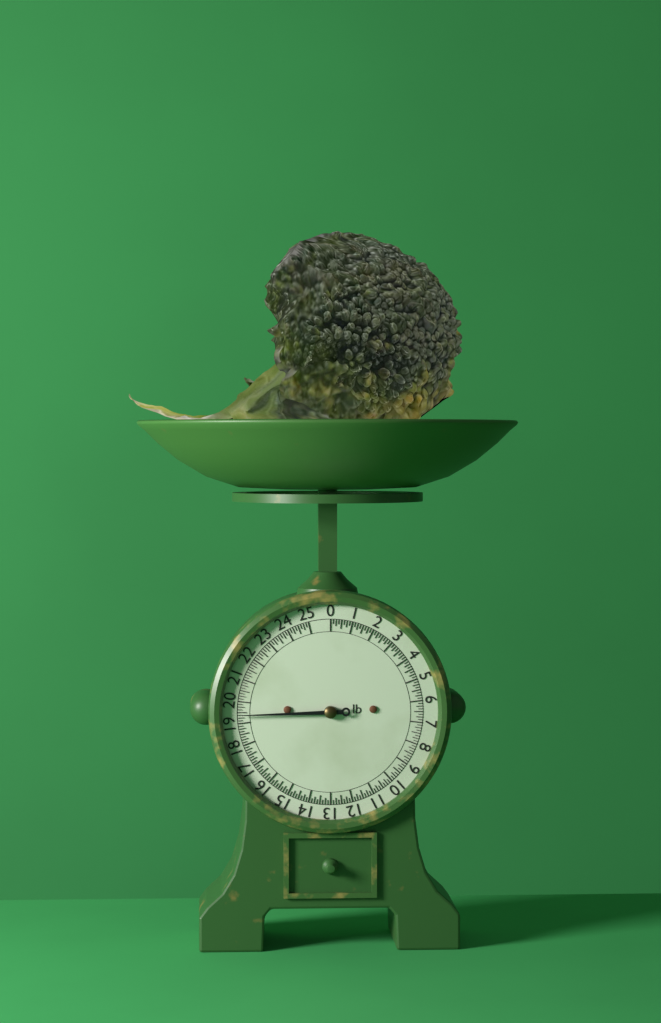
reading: 19.375 lb
